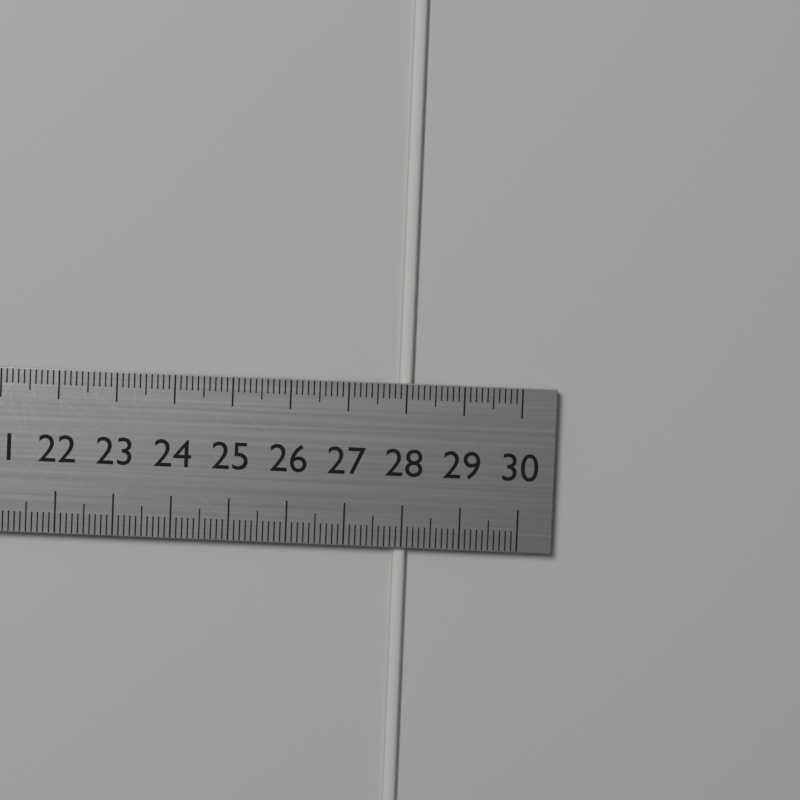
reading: 28.1 cm
